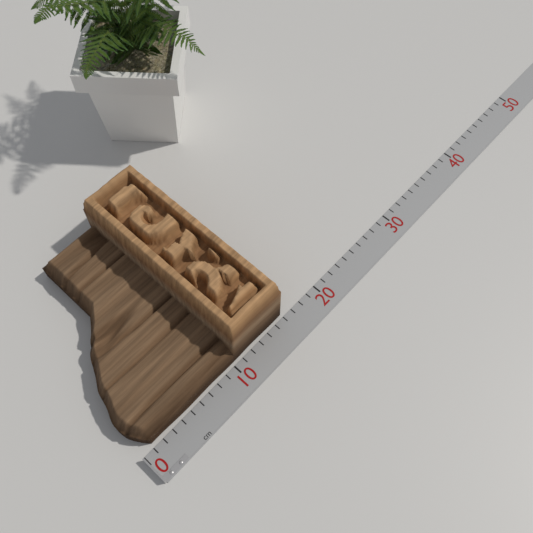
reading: 16 cm
